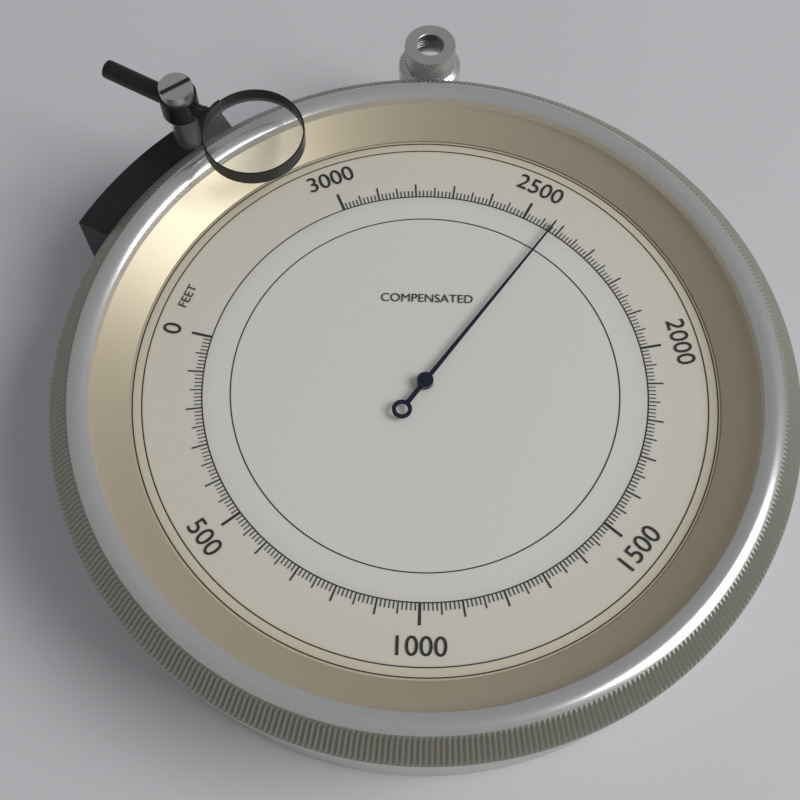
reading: 2420 feet
